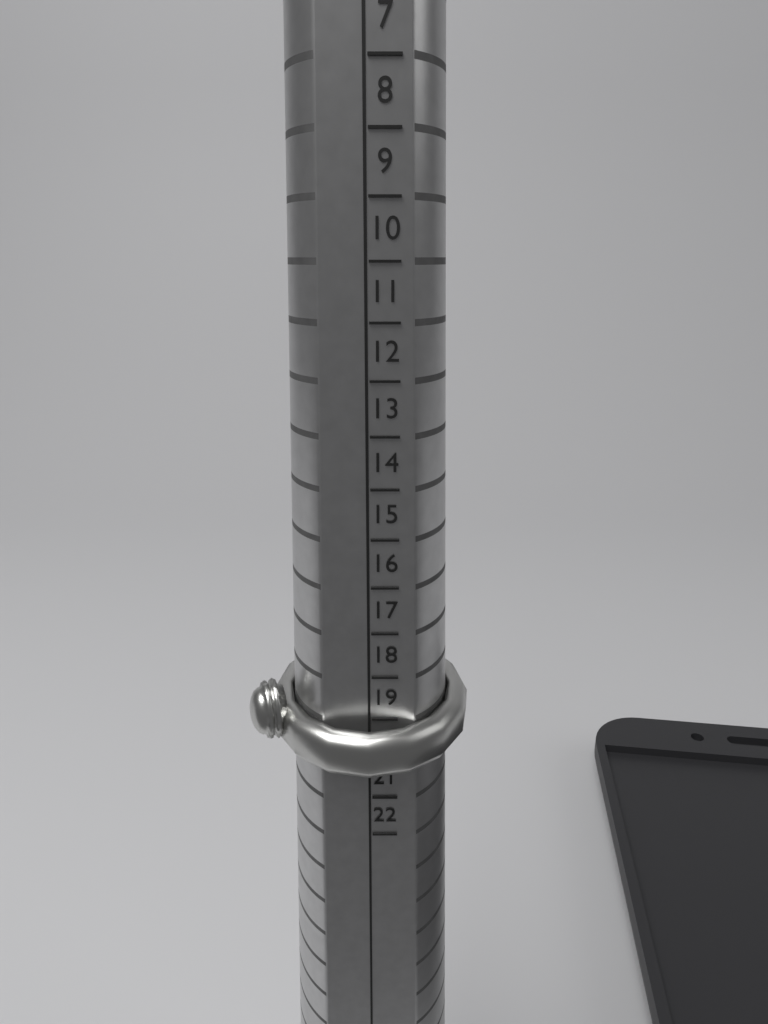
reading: 20 HK
